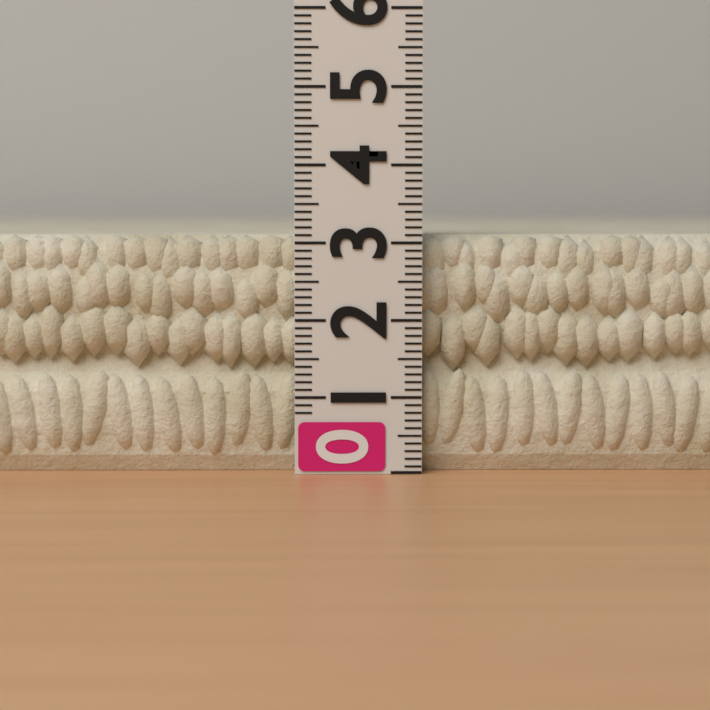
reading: 3.1 (no unit)
